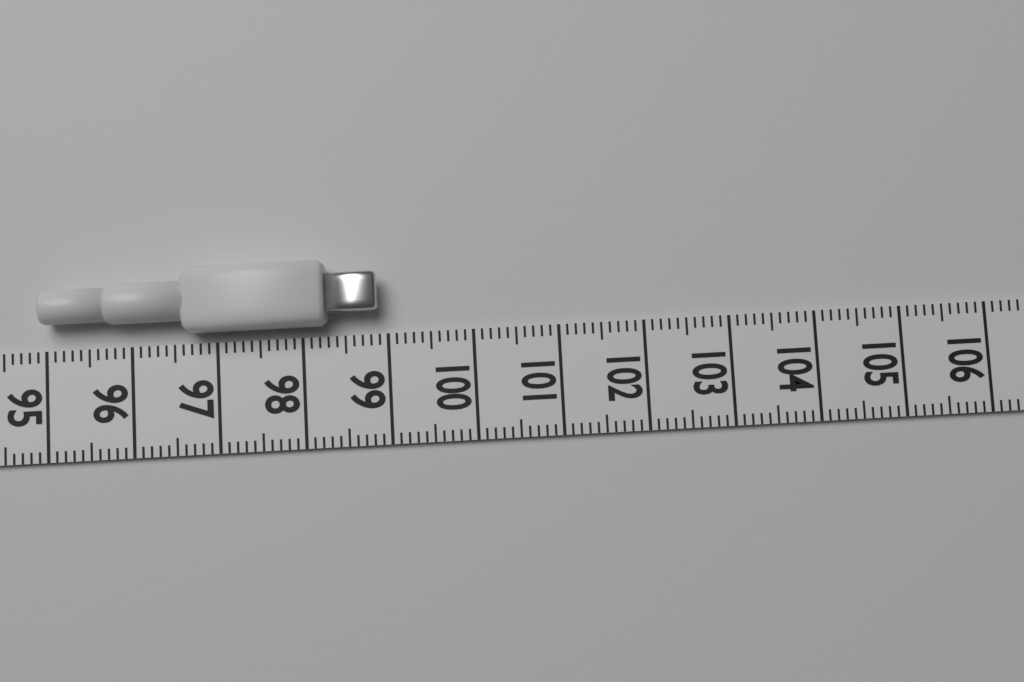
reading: 98.9 (no unit)
